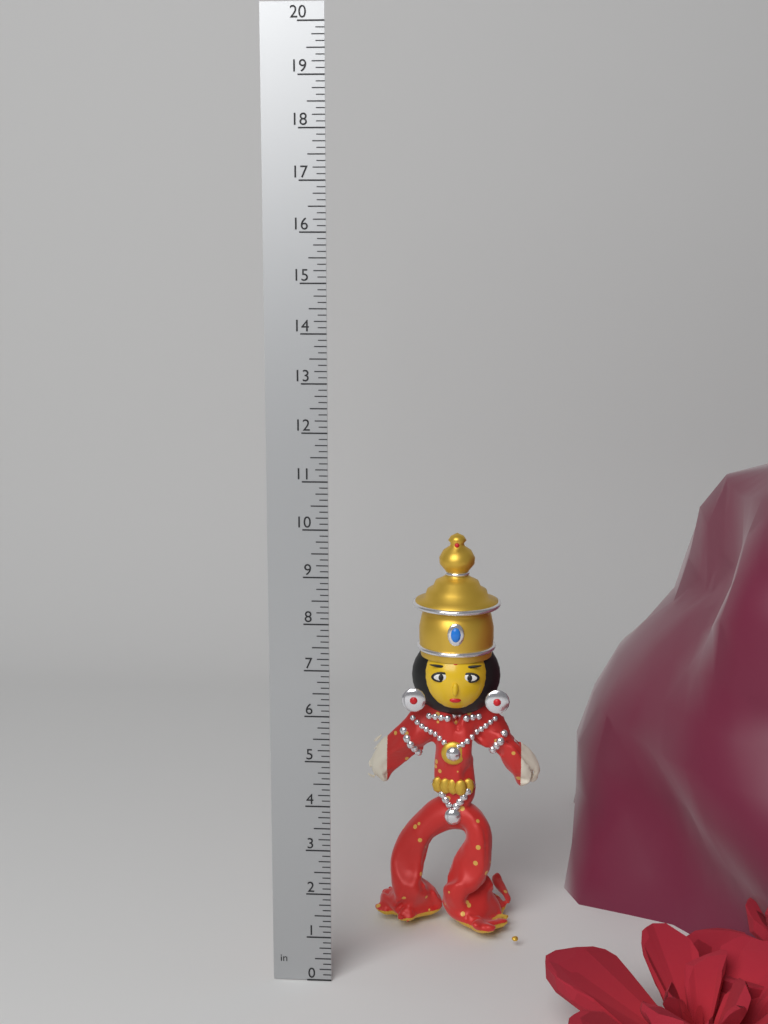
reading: 9.375 in
